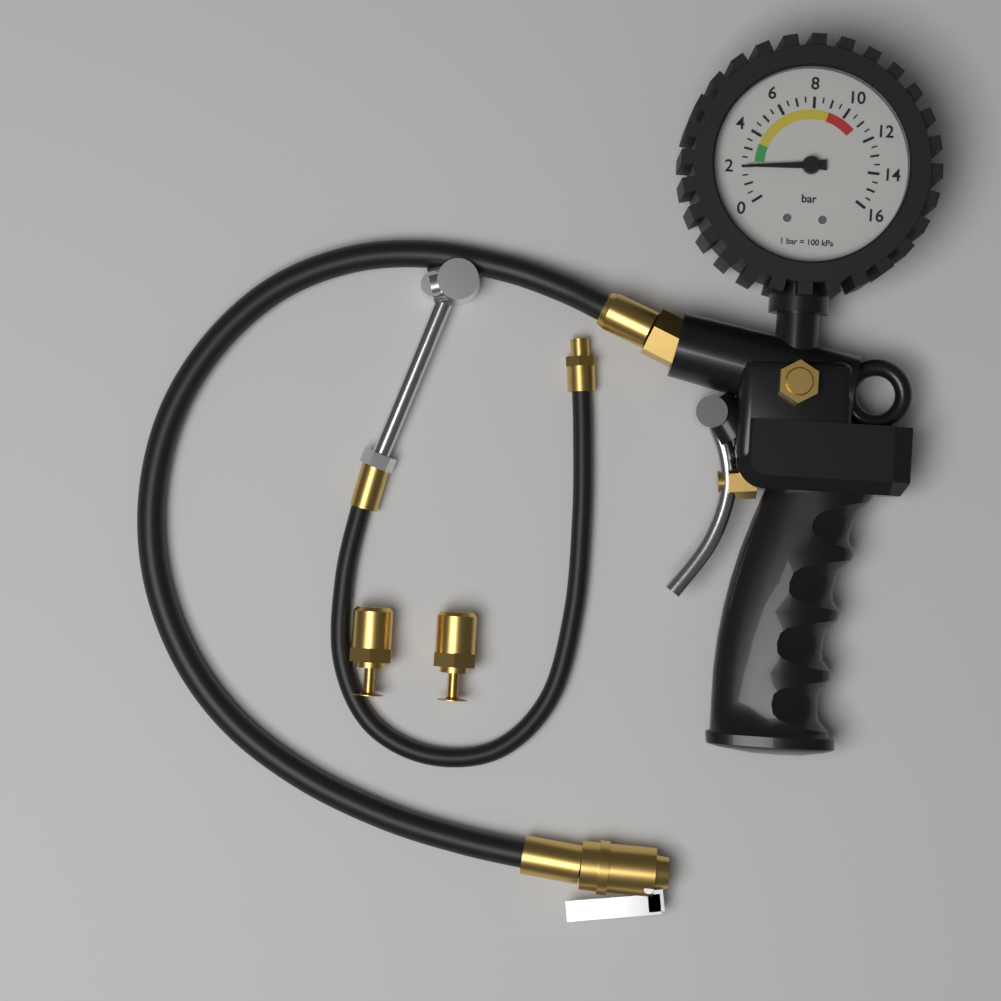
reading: 2.0 bar
